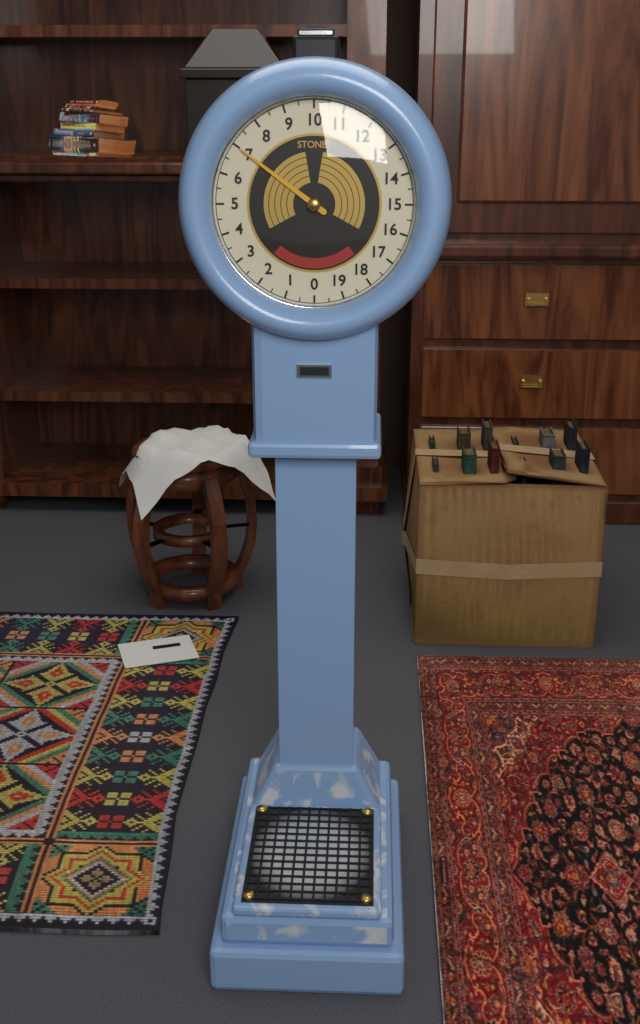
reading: 7.0 stones
